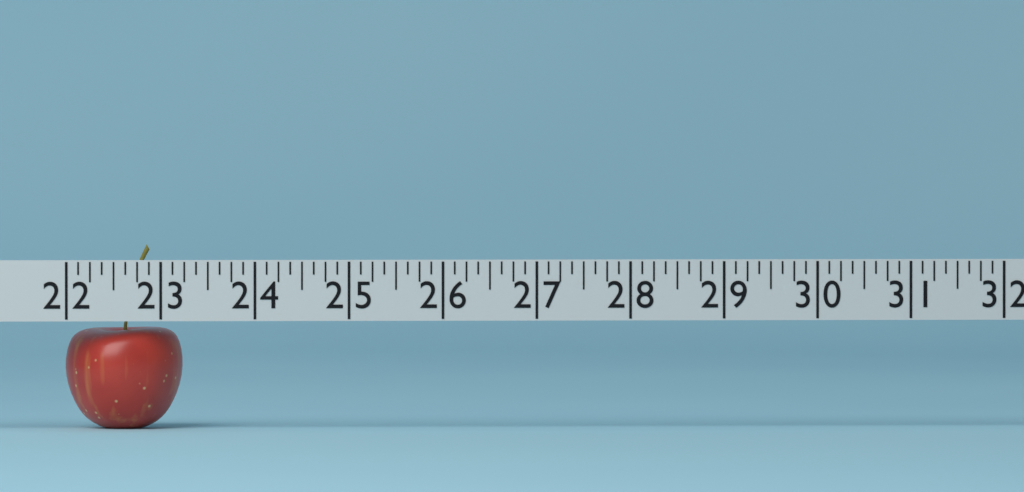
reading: 23.250 (no unit)
